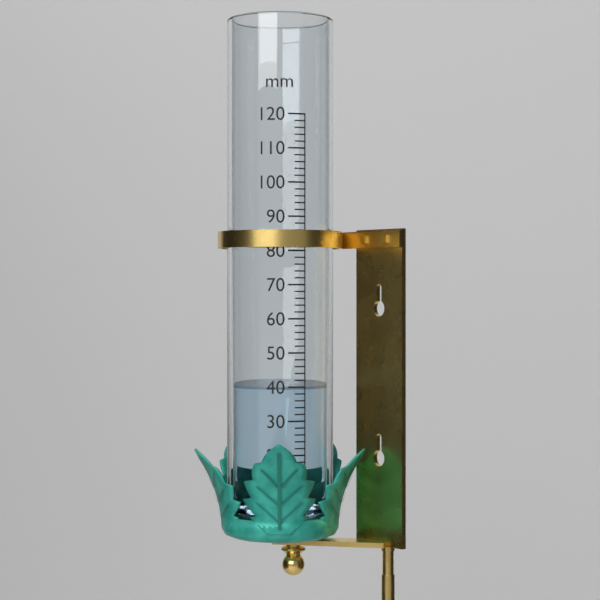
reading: 40 mm
